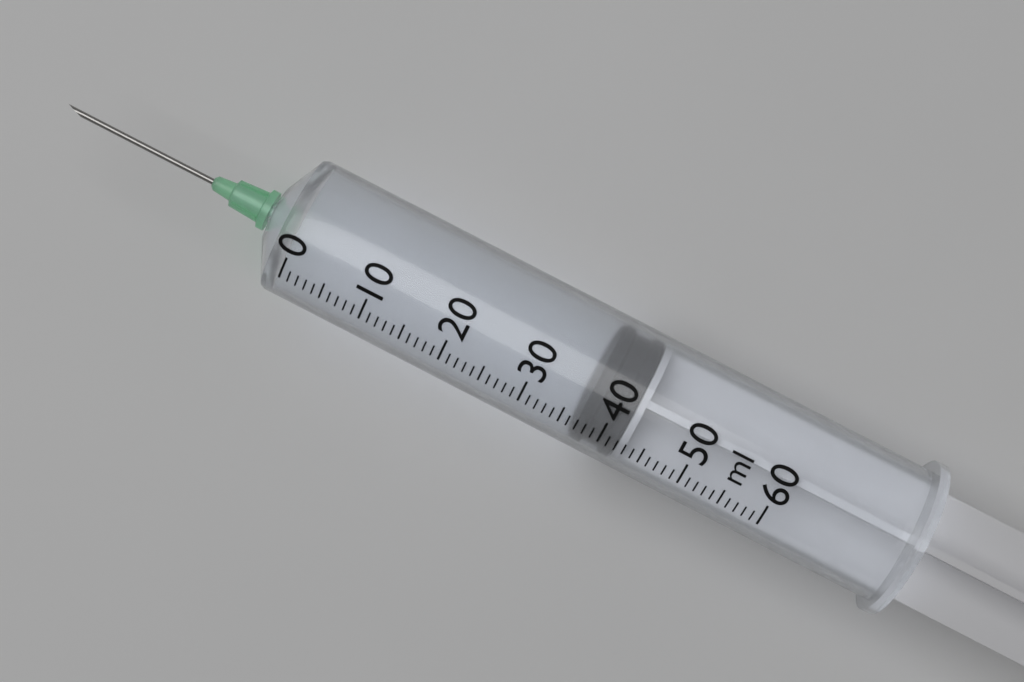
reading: 37 ml
